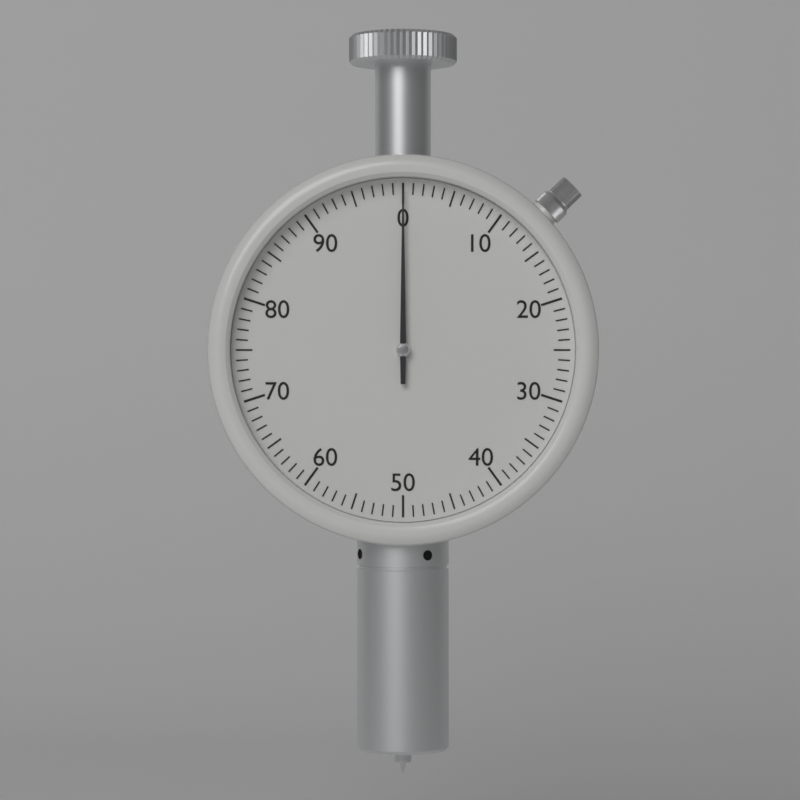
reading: 0 (no unit)
